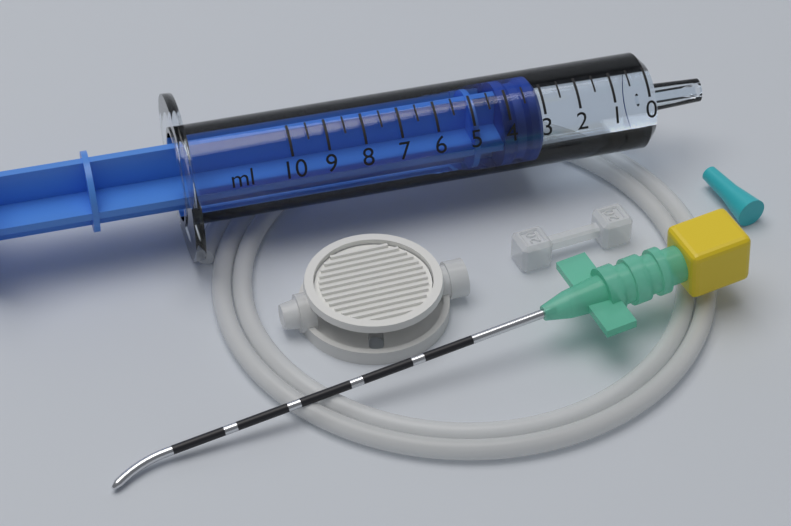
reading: 3.0 ml
